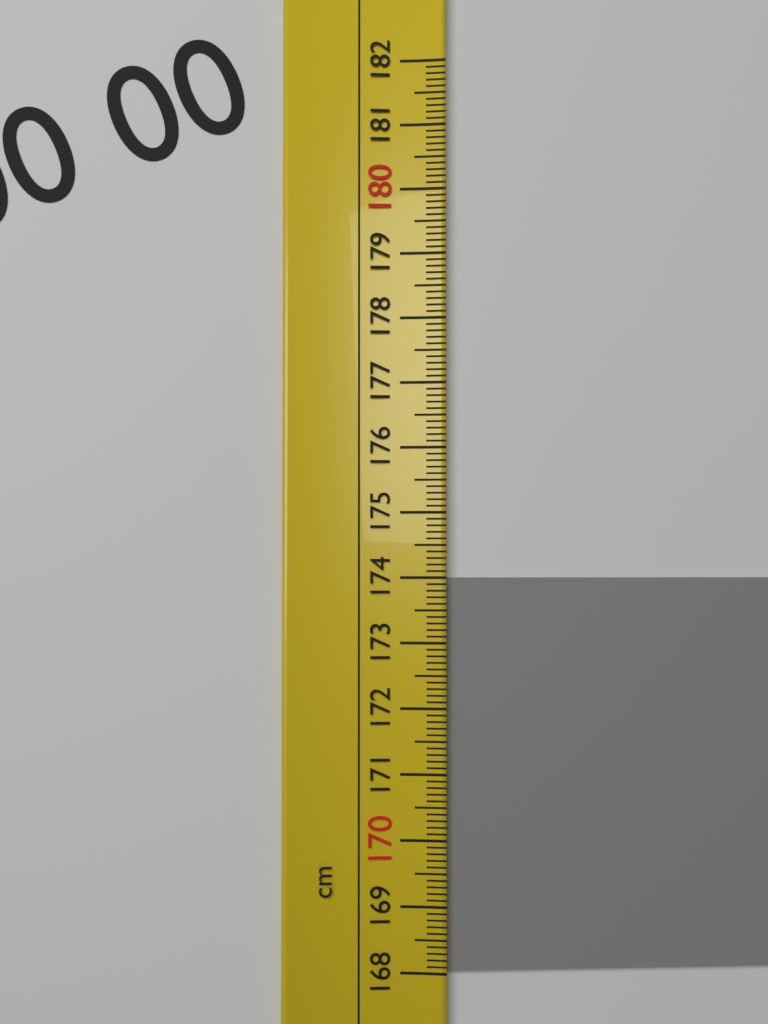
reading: 174.0 cm
